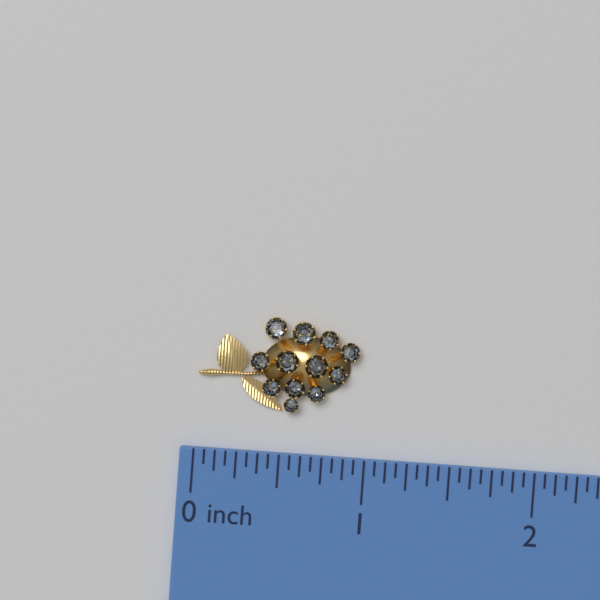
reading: 0.9375 inch
